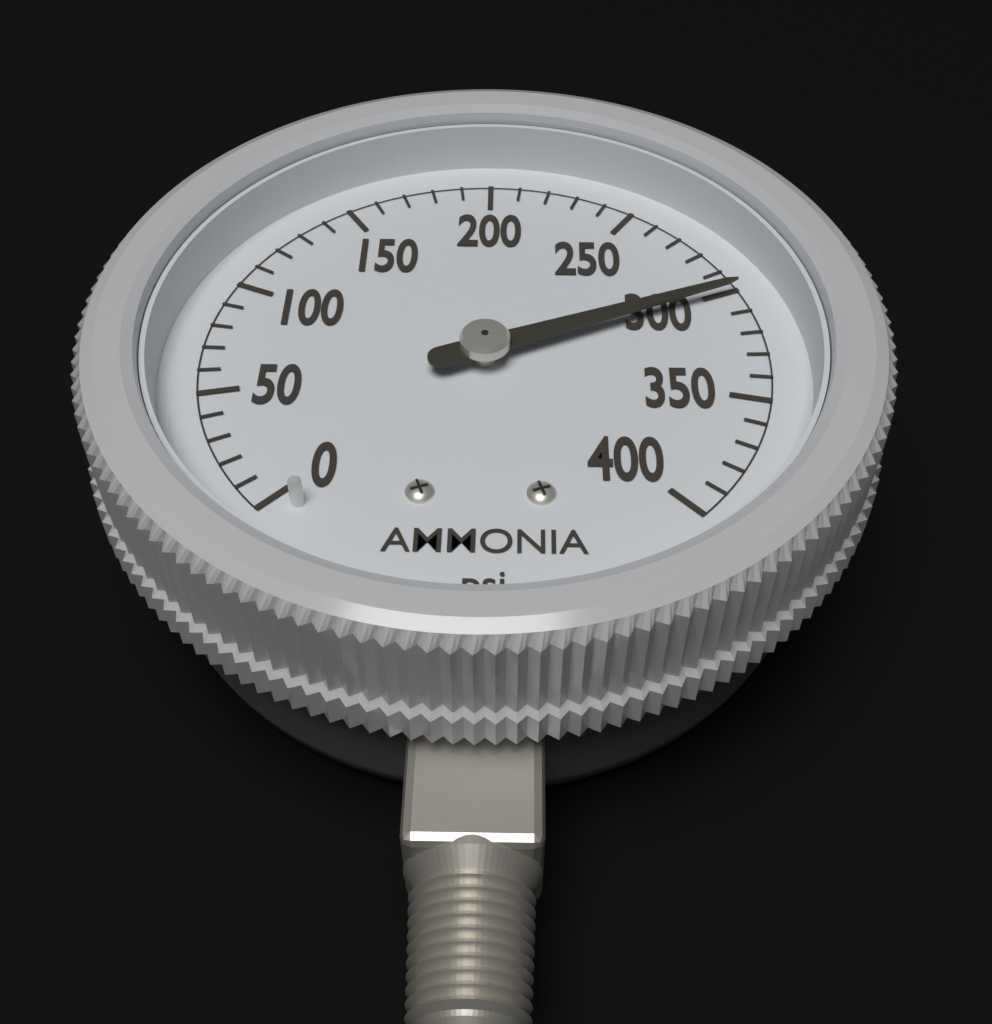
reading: 300 psi
